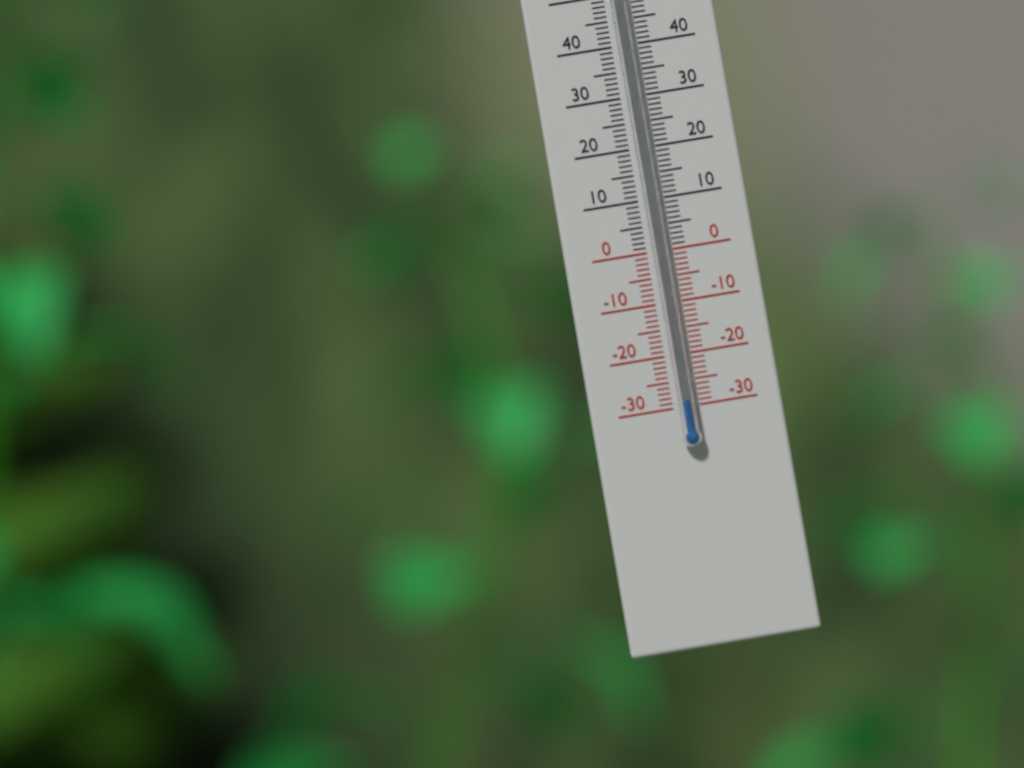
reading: -29 °C
